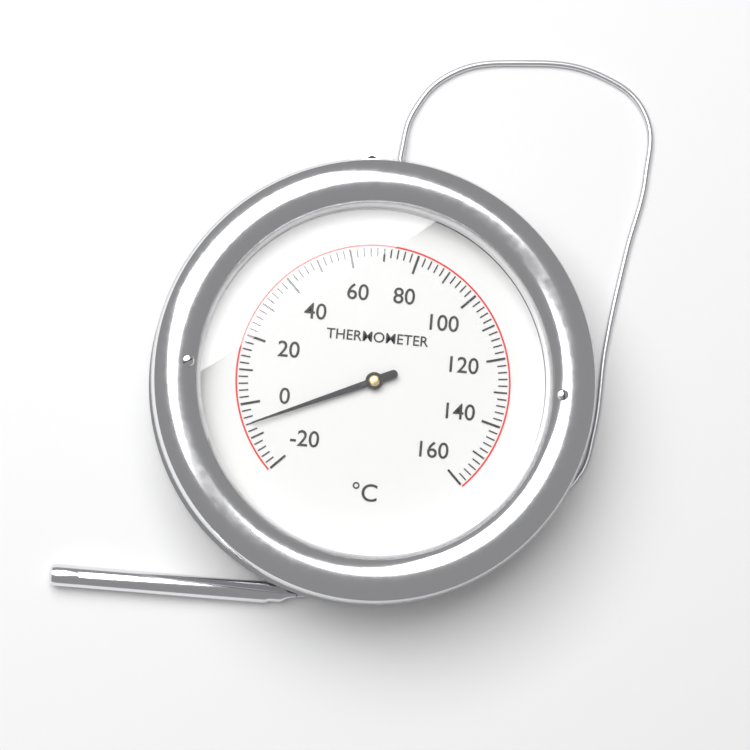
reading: -6 °C
